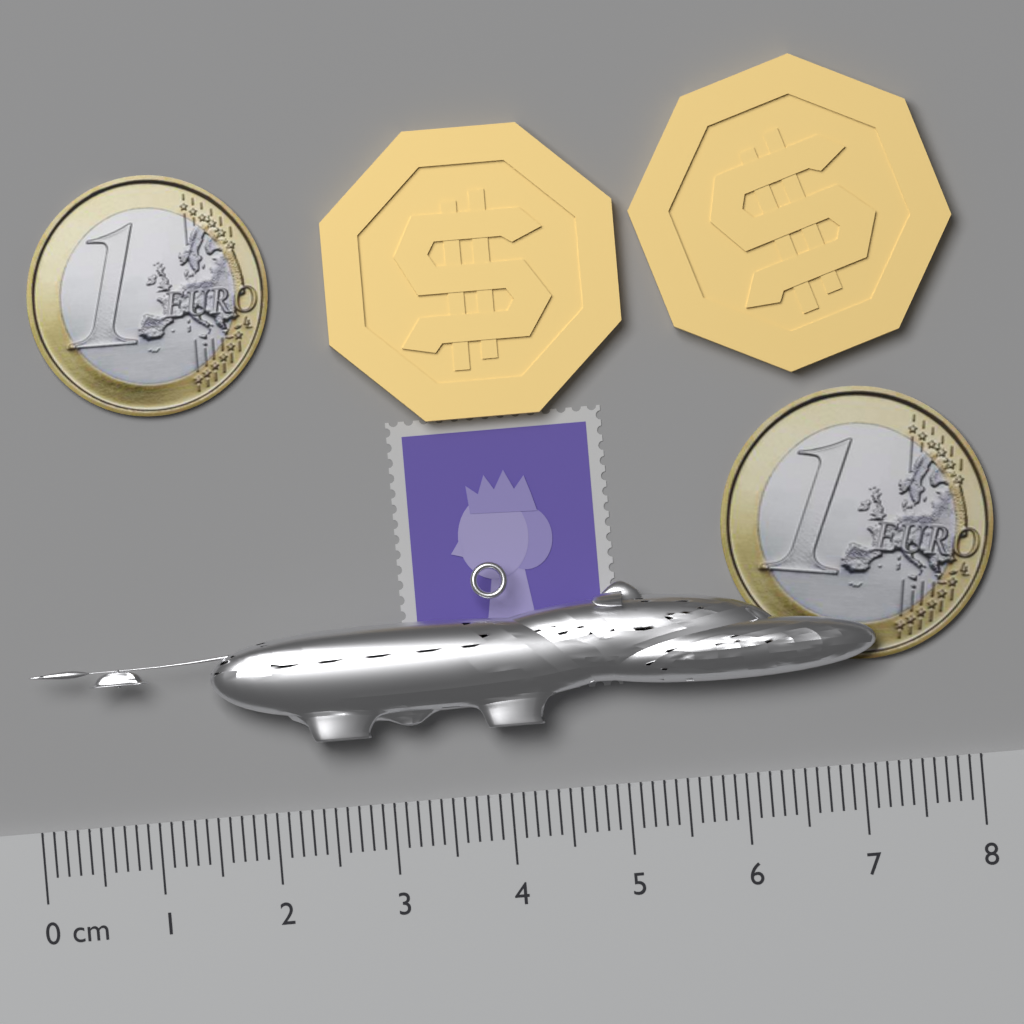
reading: 7.2 cm
